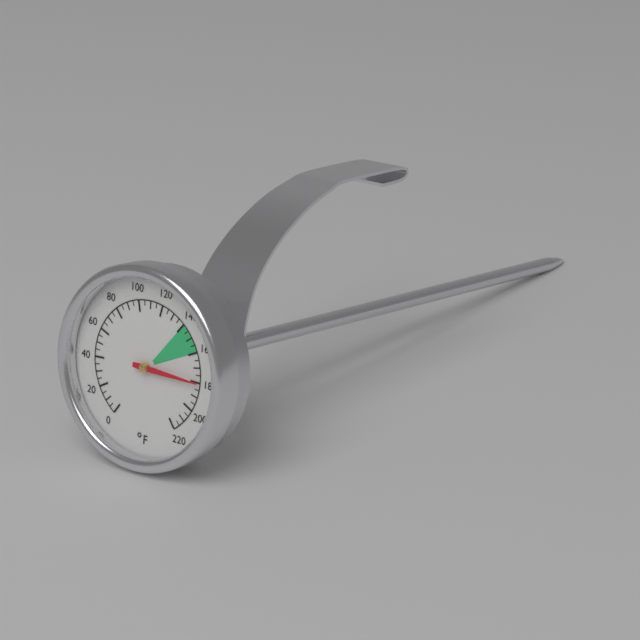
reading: 180 °F
